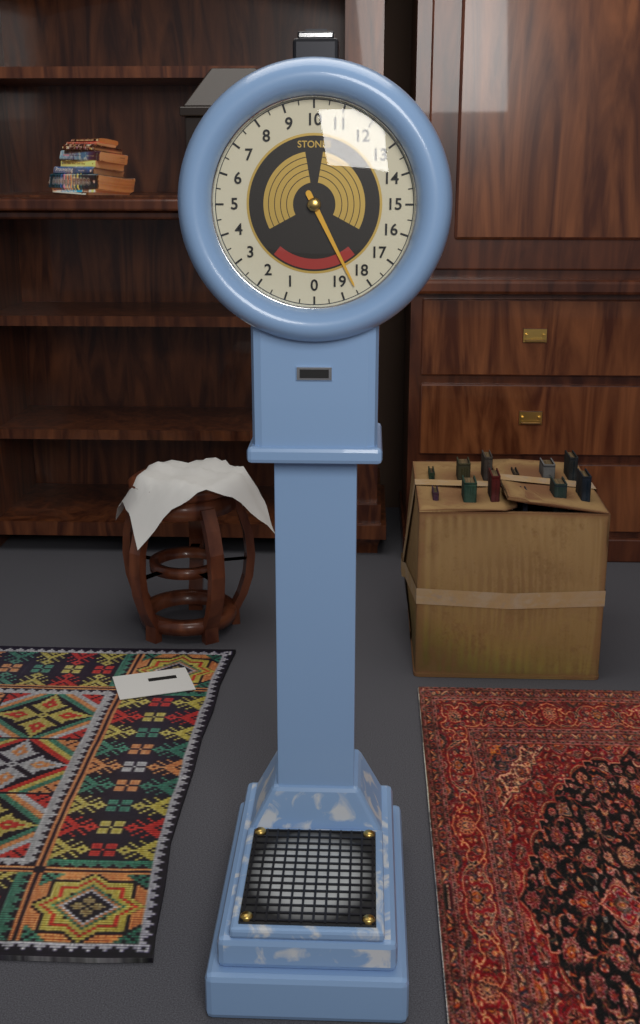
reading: 18.5 stones
